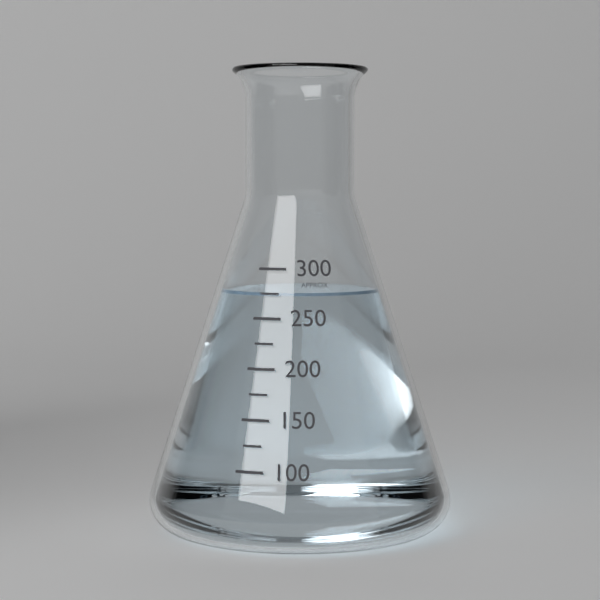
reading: 275 (no unit)
